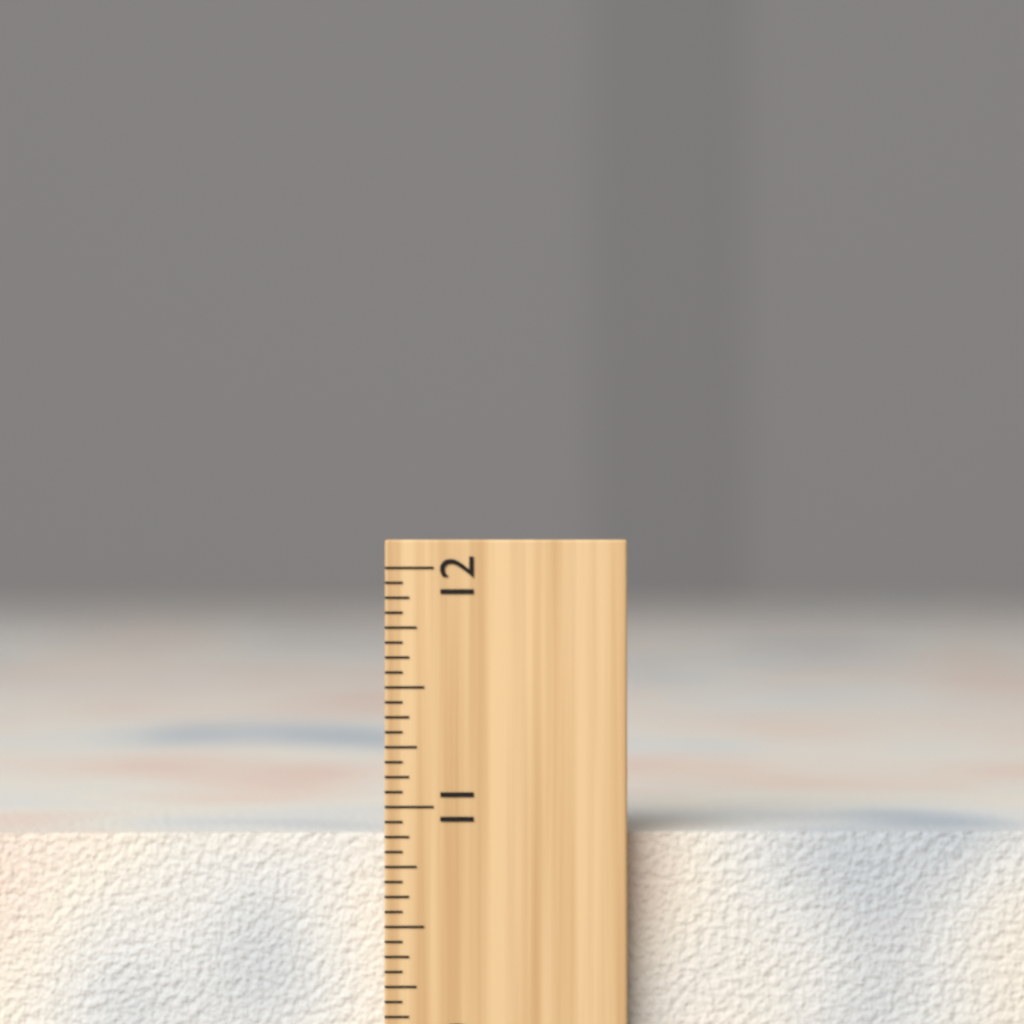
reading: 10.8750 inch
